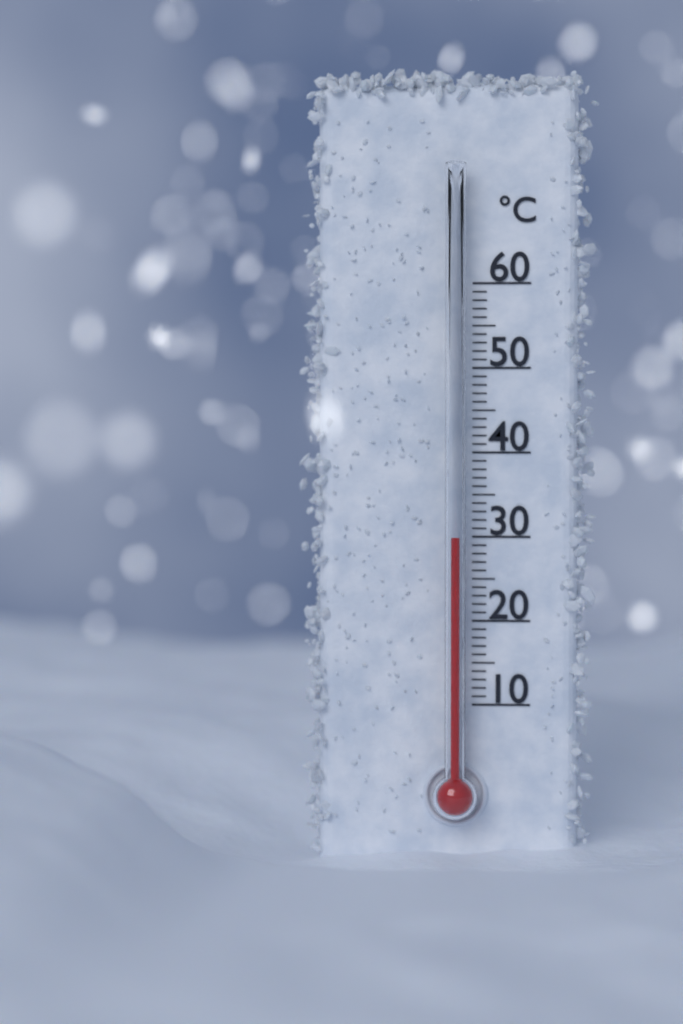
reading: 30 °C
